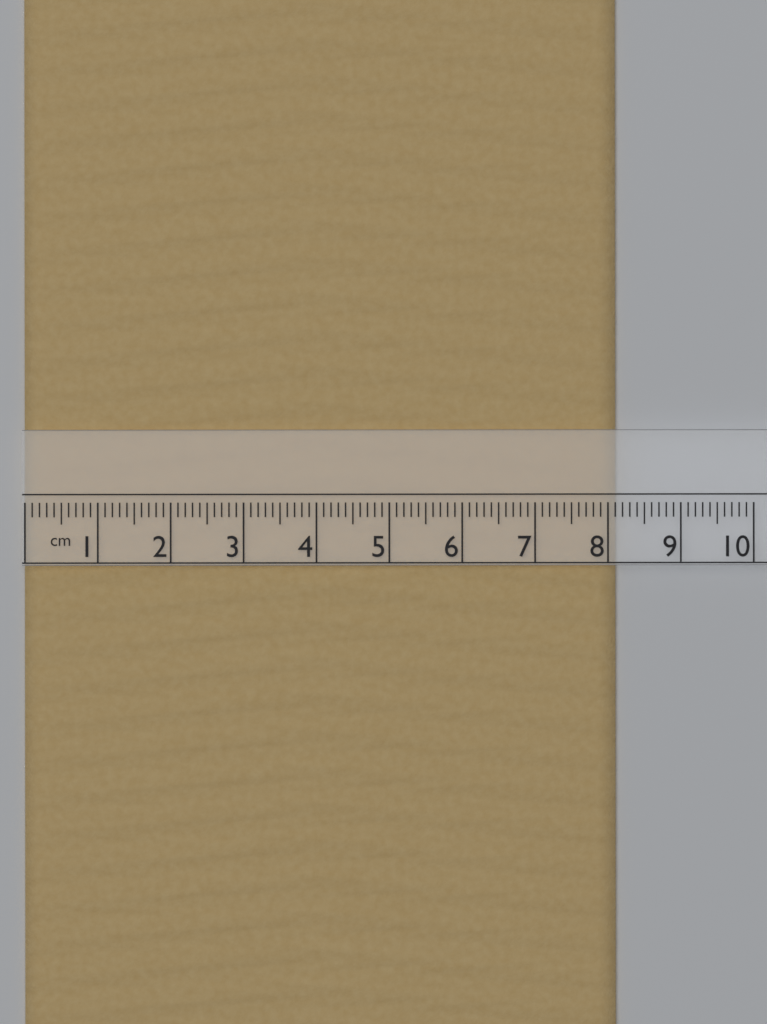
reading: 8.1 cm
